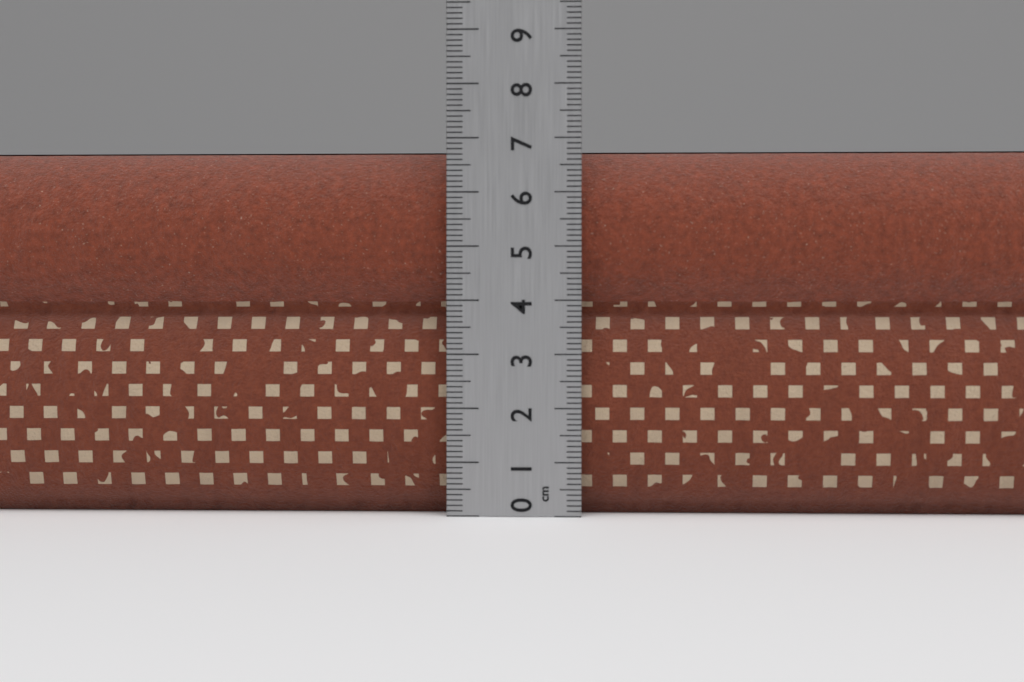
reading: 6.8 cm
